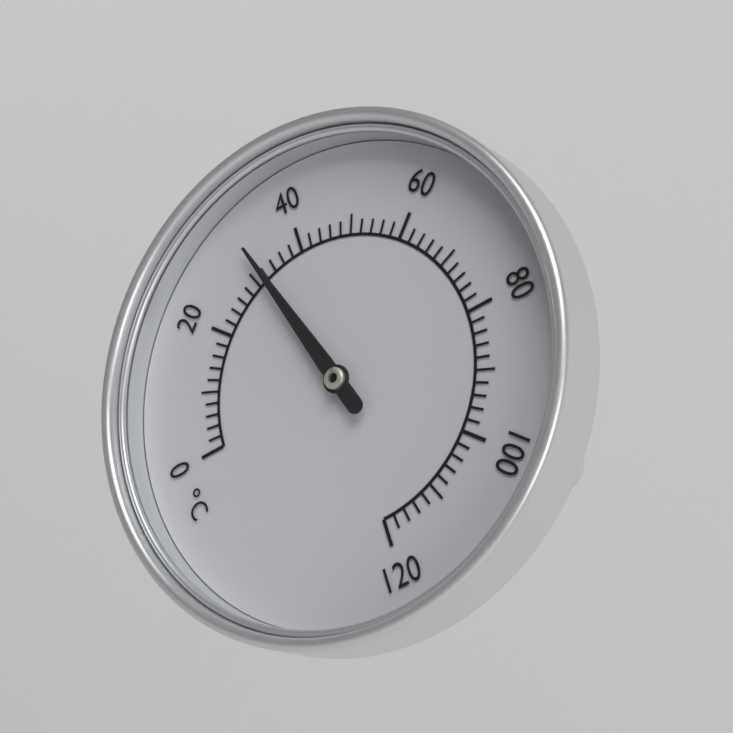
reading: 32 °C
